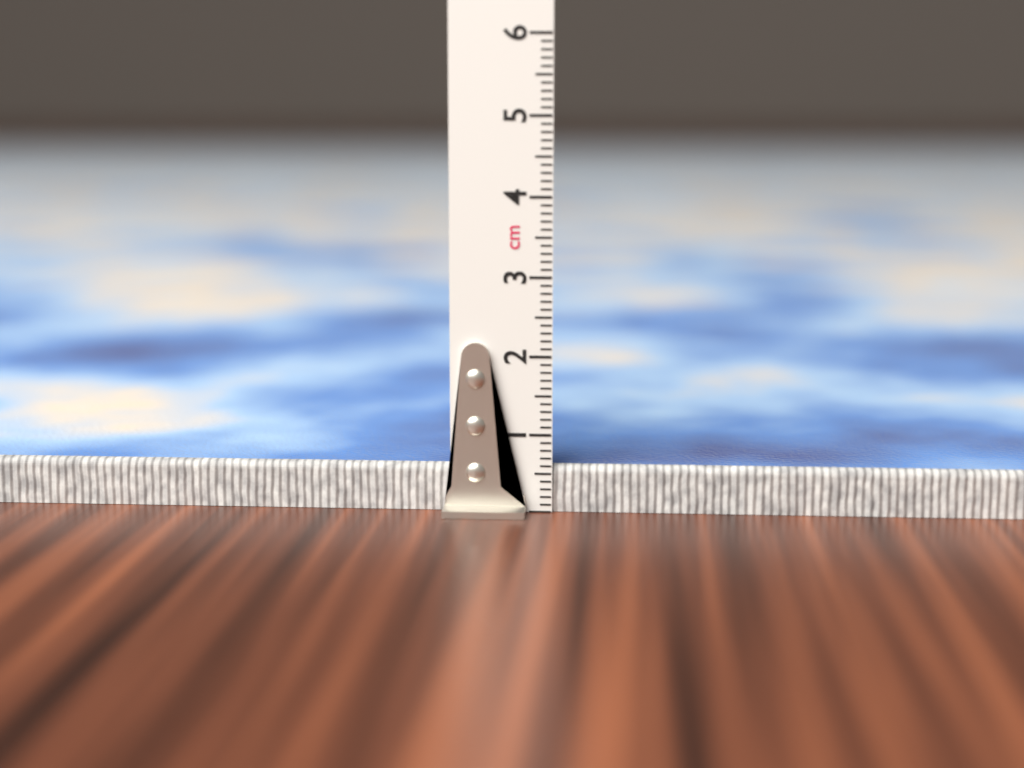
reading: 0.6 cm
